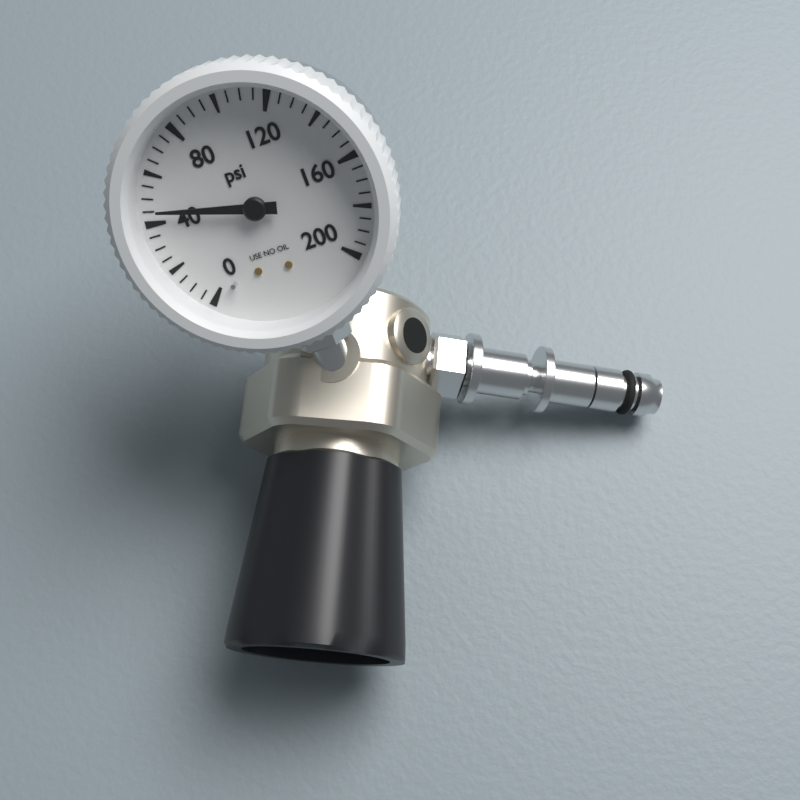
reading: 45 psi
